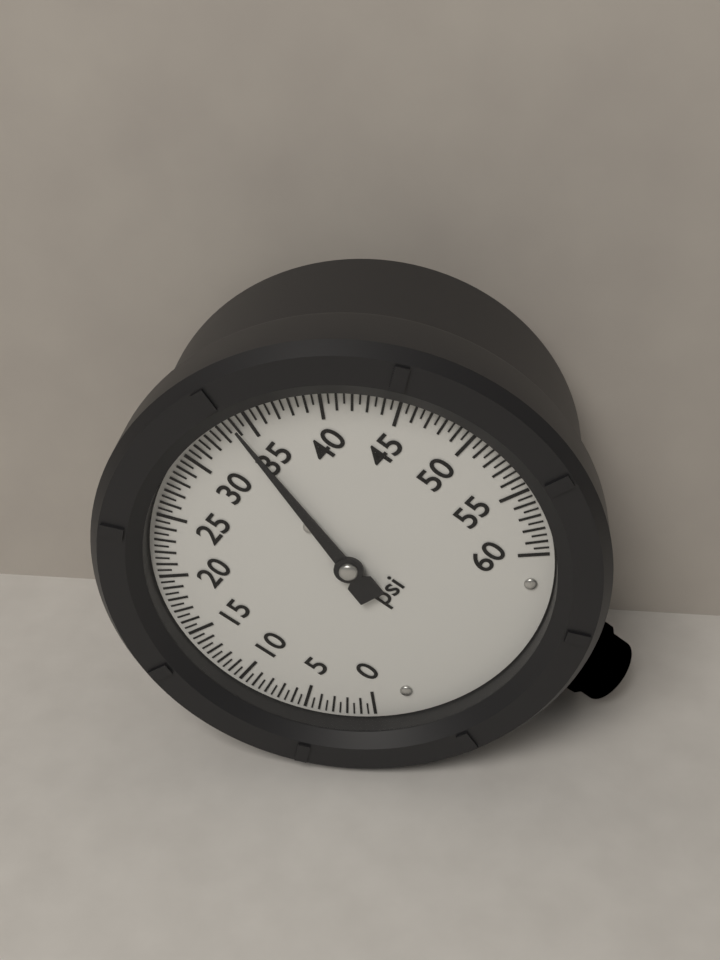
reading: 34.0 psi
